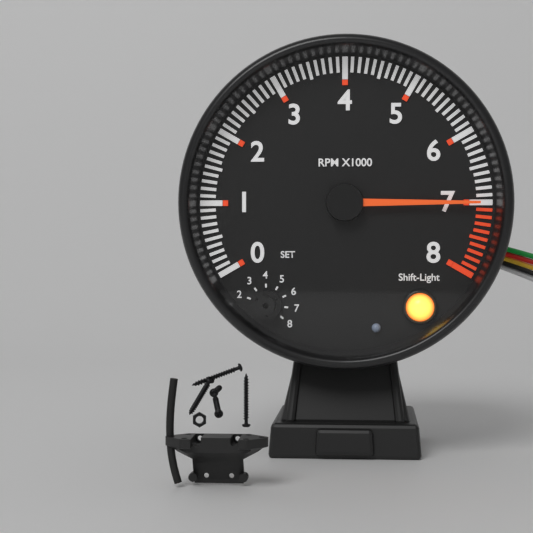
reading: 7000 RPM
